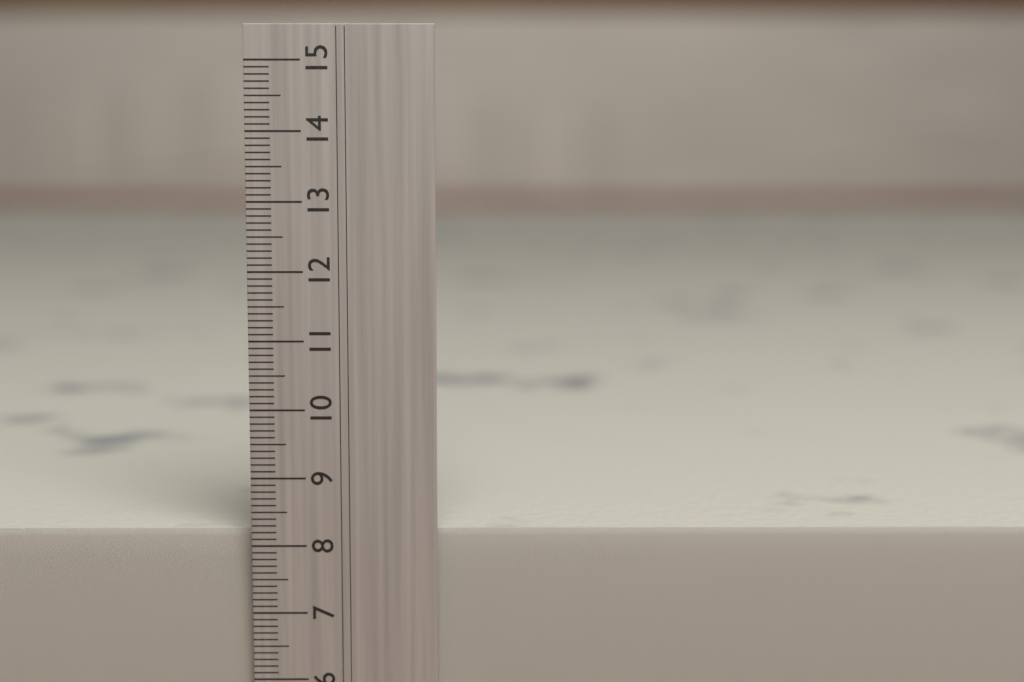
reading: 8.2 cm
